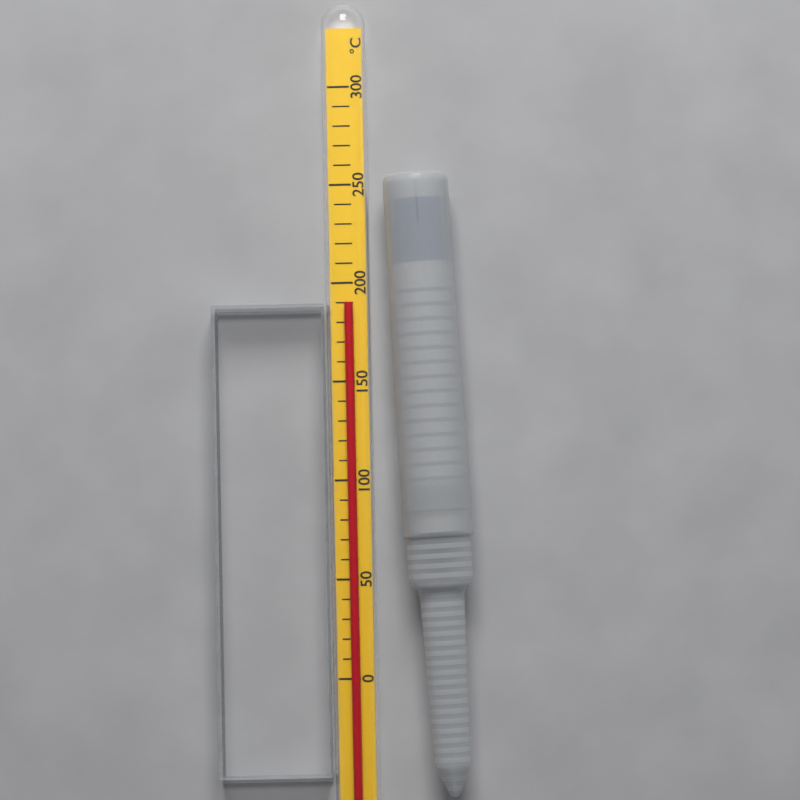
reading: 190 °C
